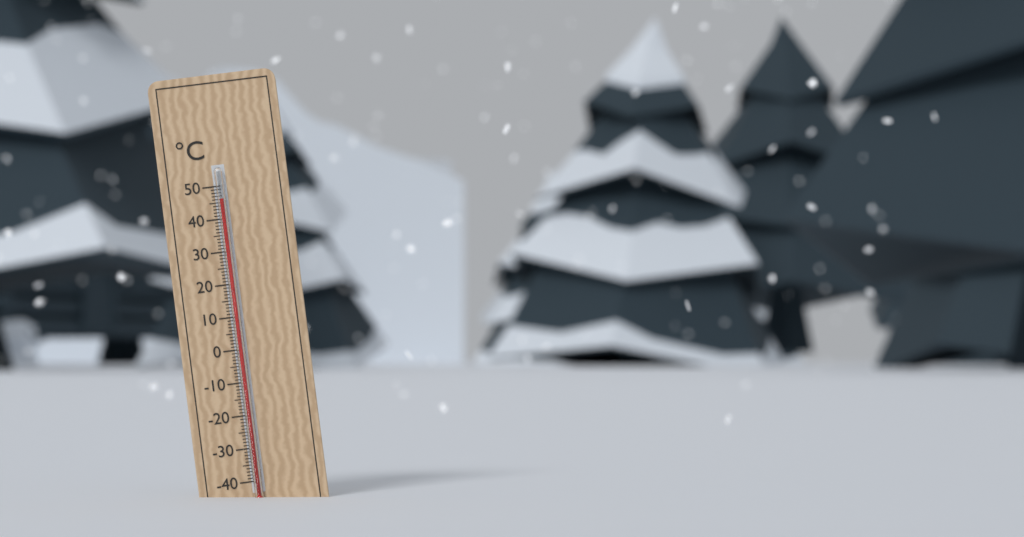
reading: 46 °C
